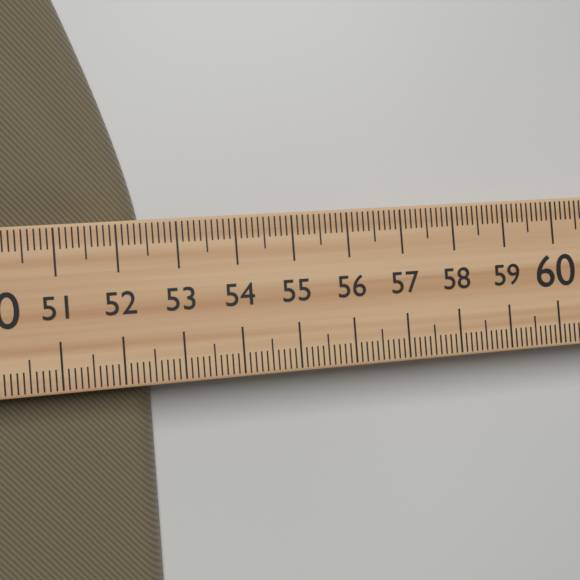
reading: 52.3 (no unit)
